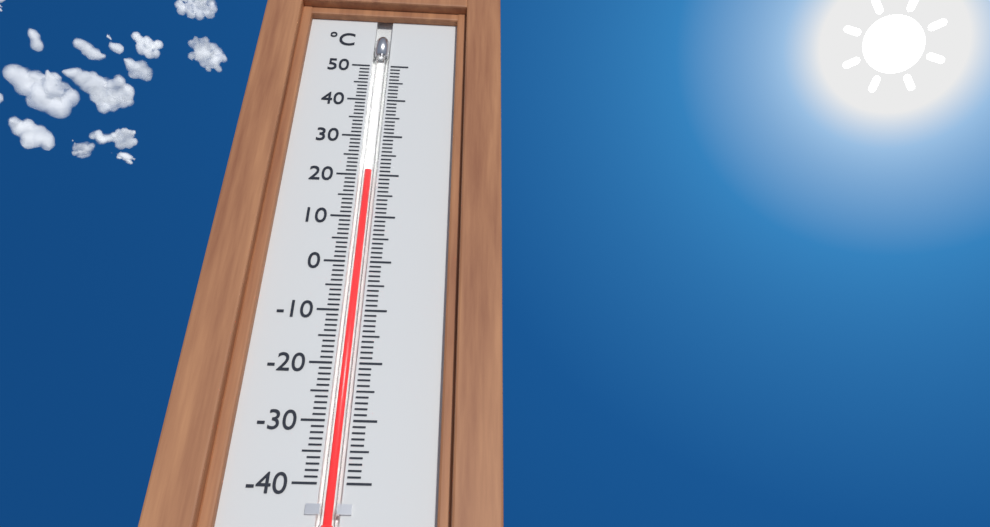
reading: 21 °C
